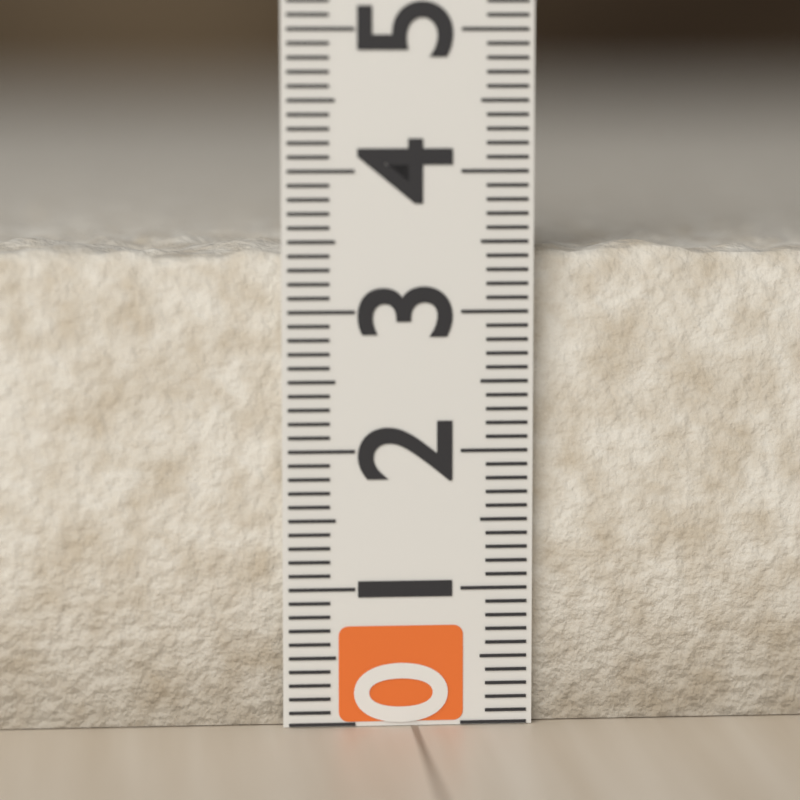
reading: 3.5 (no unit)
